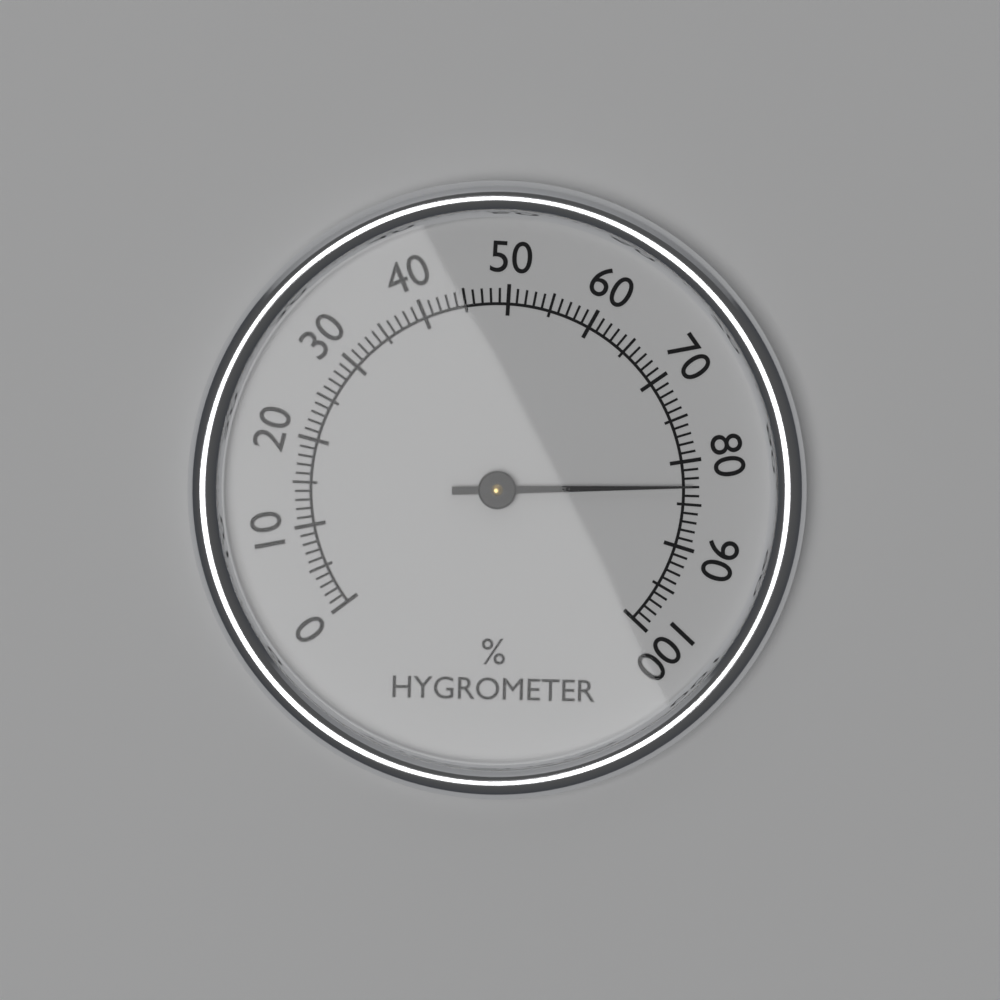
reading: 83 %
